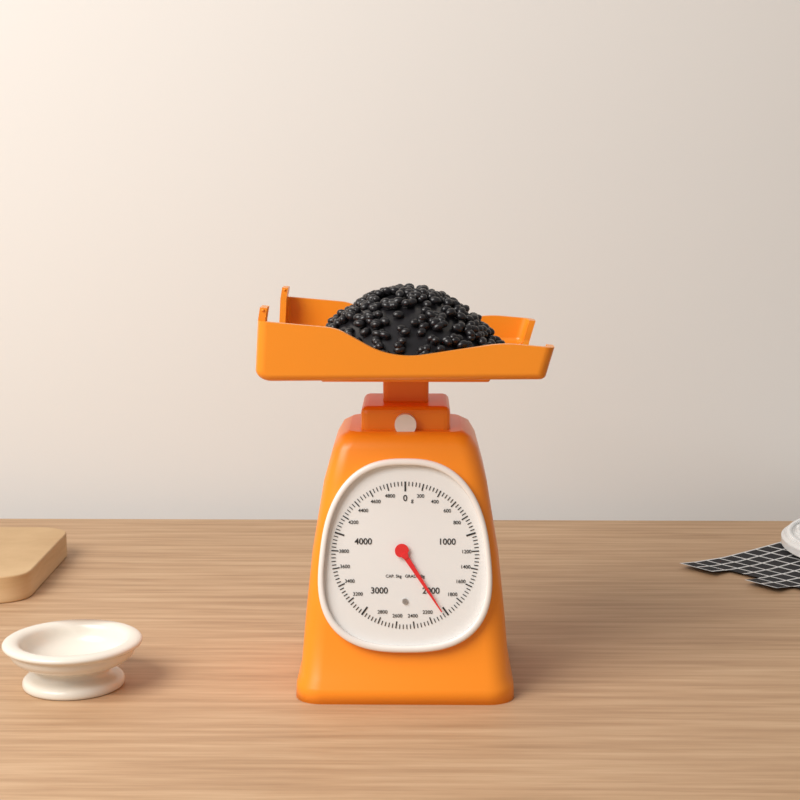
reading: 2040 g
